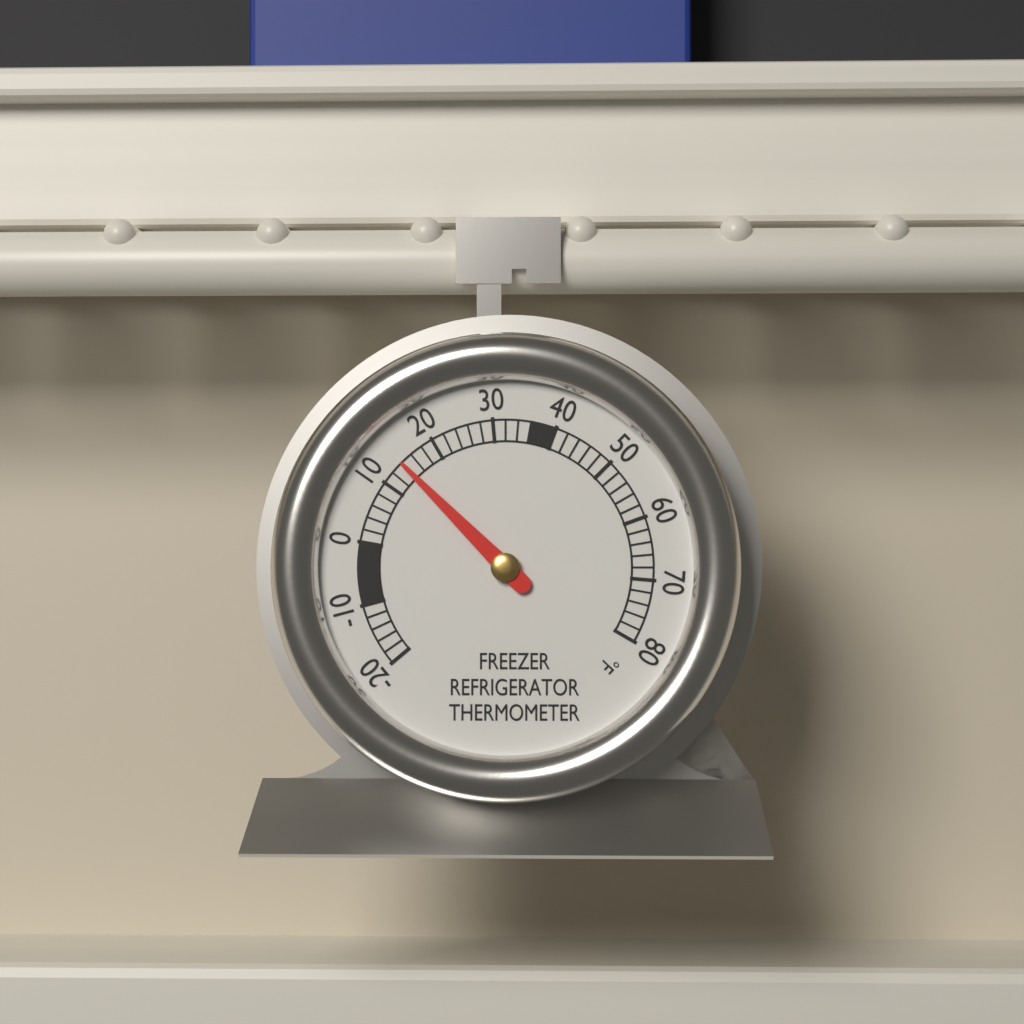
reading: 14 °F
